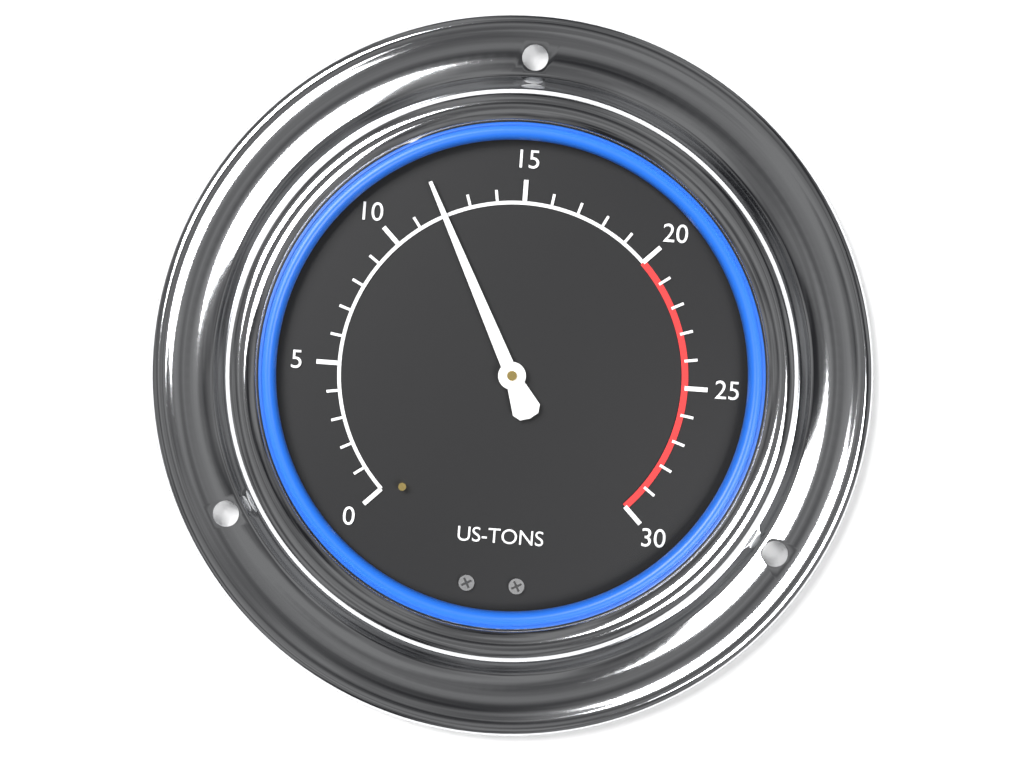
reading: 12 US-TONS
